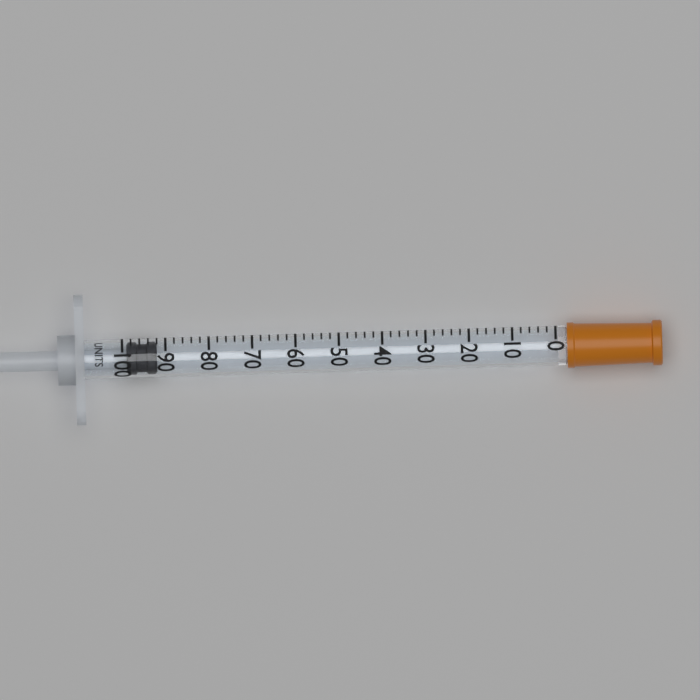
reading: 92 units
